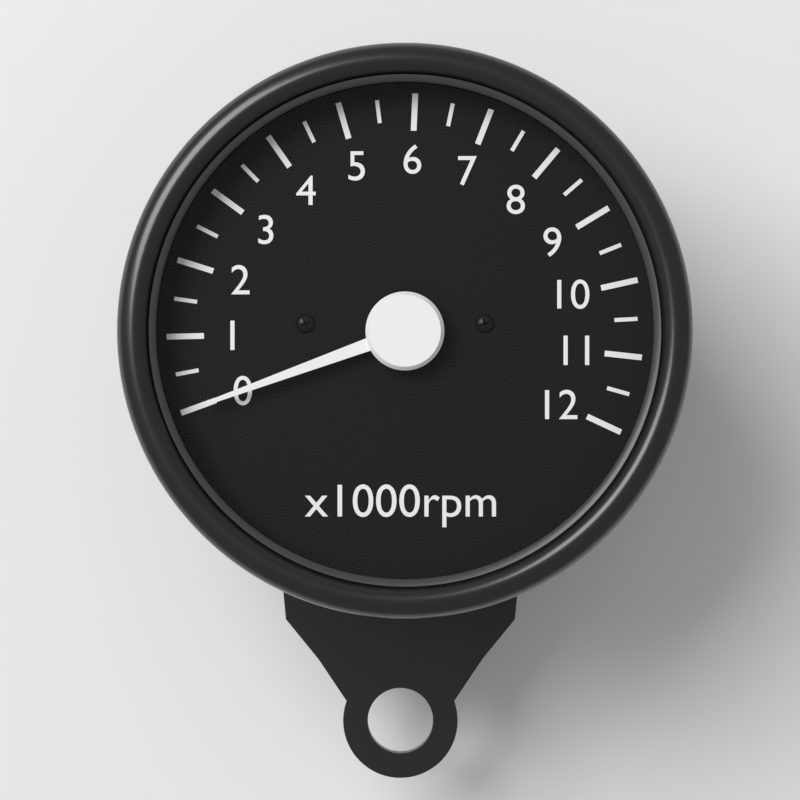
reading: 0 rpm
